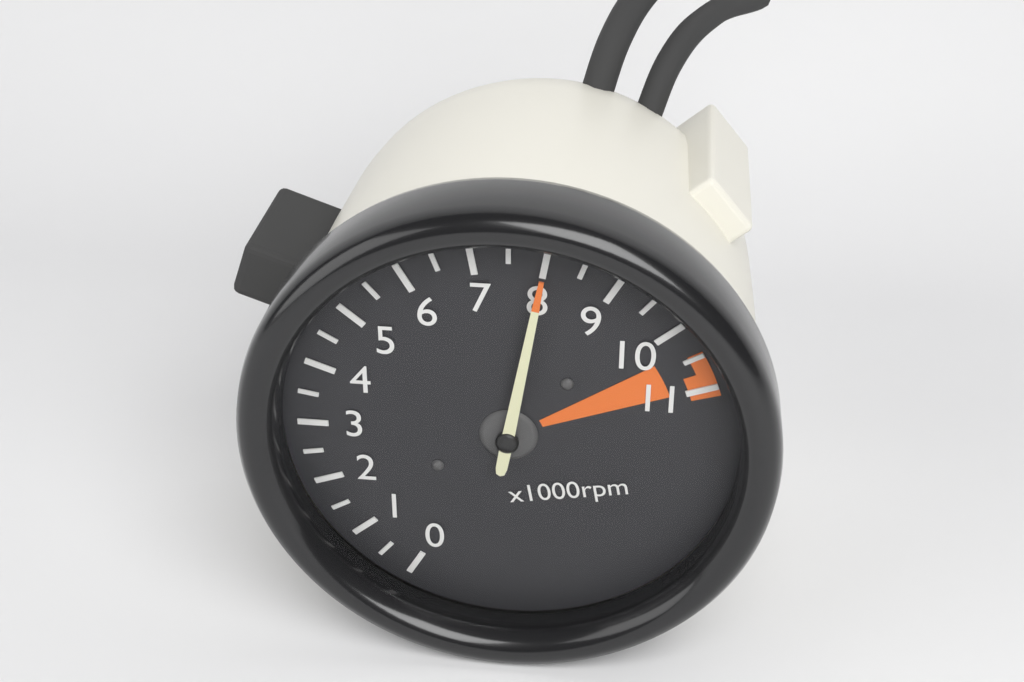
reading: 8.0 x1000rpm
